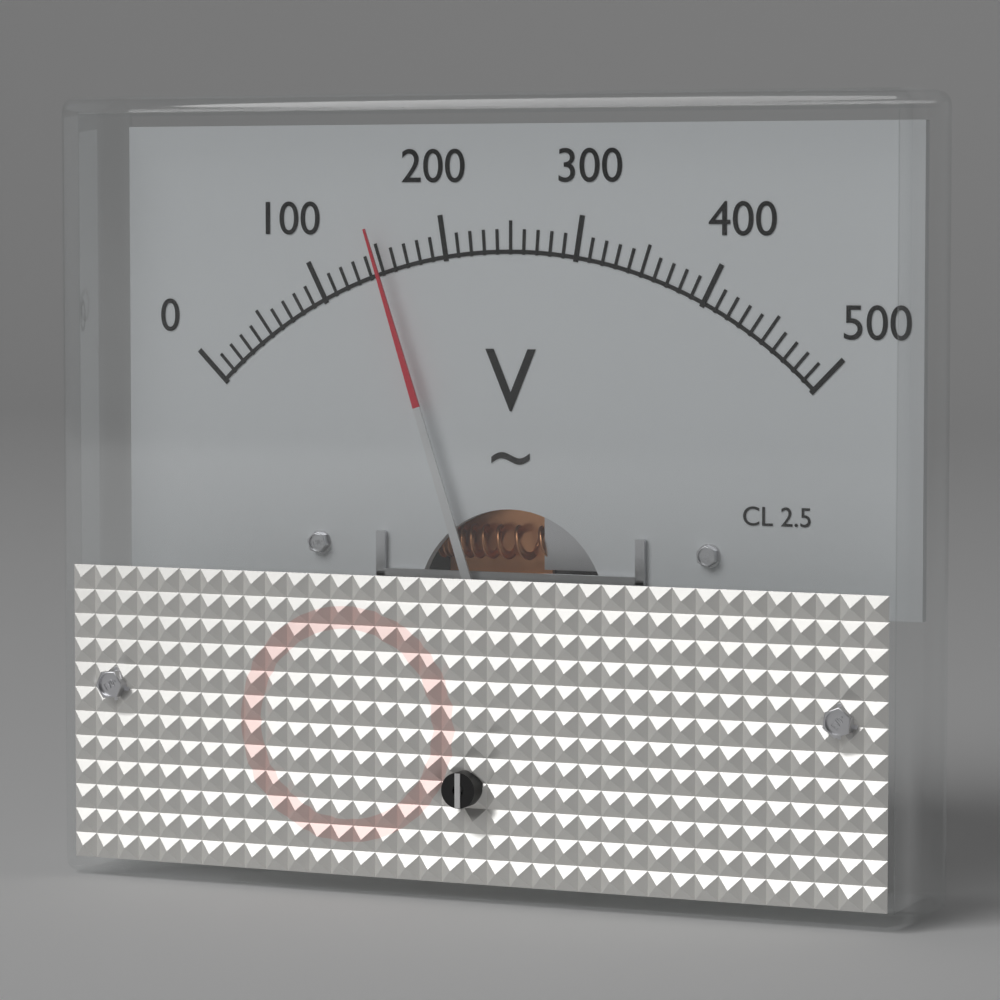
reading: 150 V
